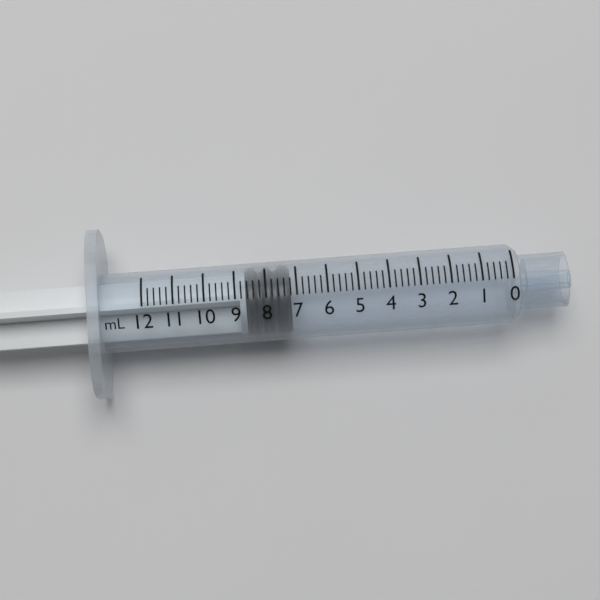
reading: 7.2 mL
